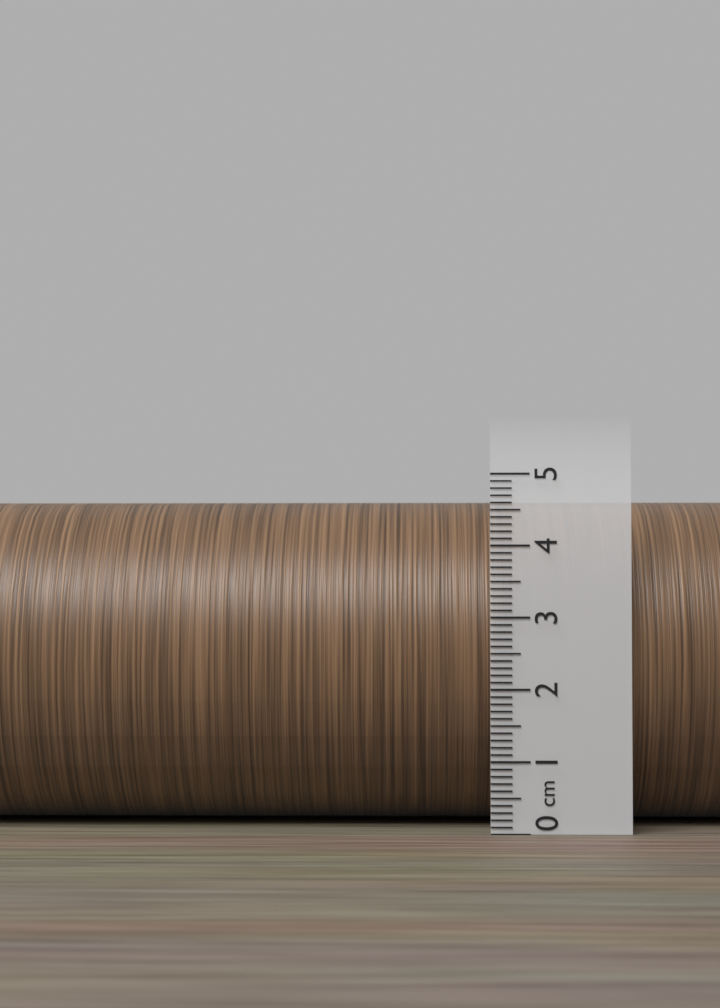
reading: 4.7 cm
